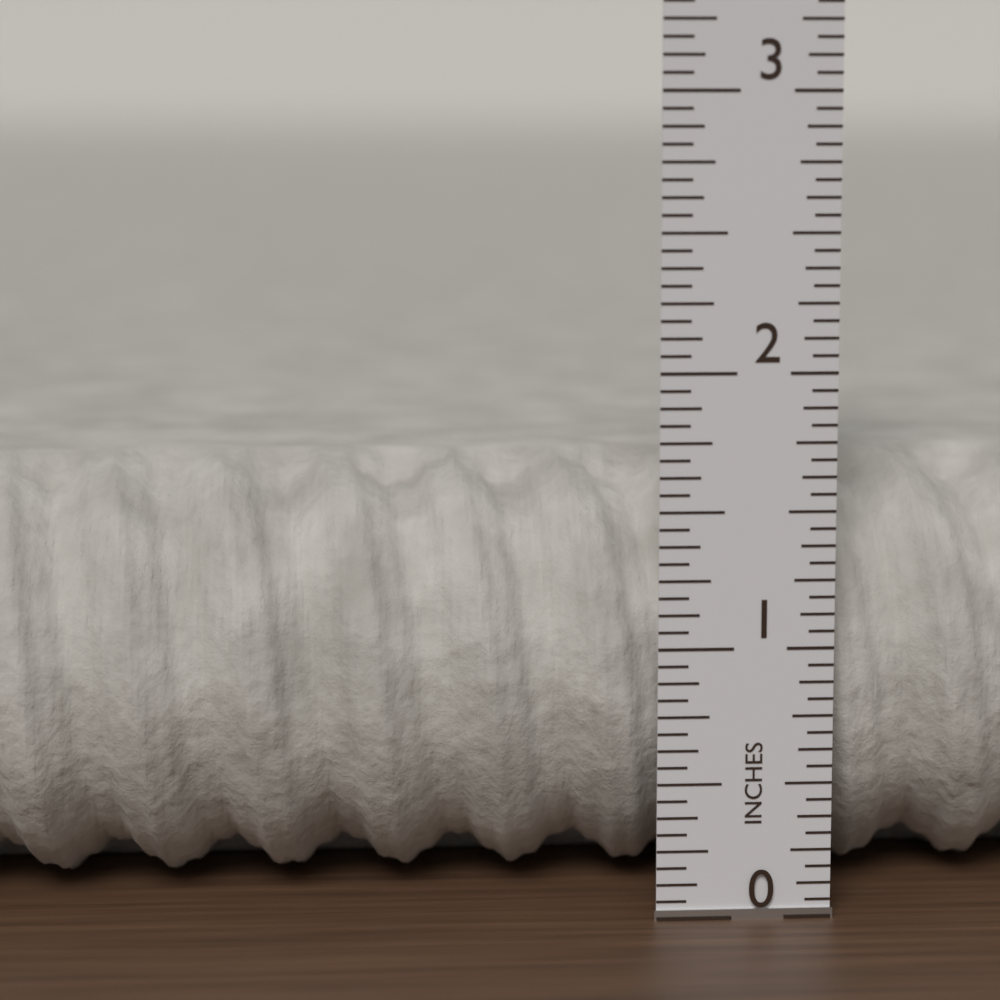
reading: 1.6250 in
